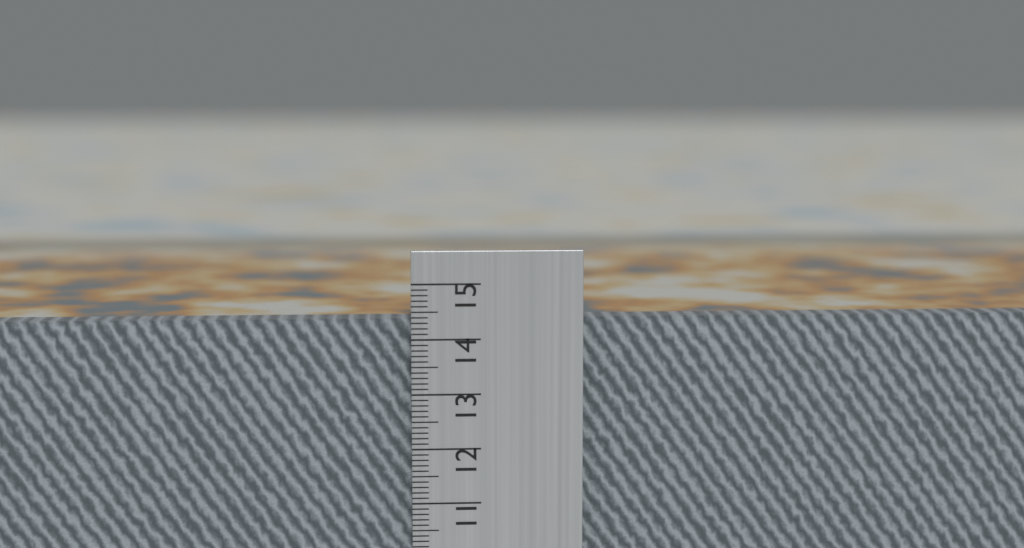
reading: 14.3 cm
